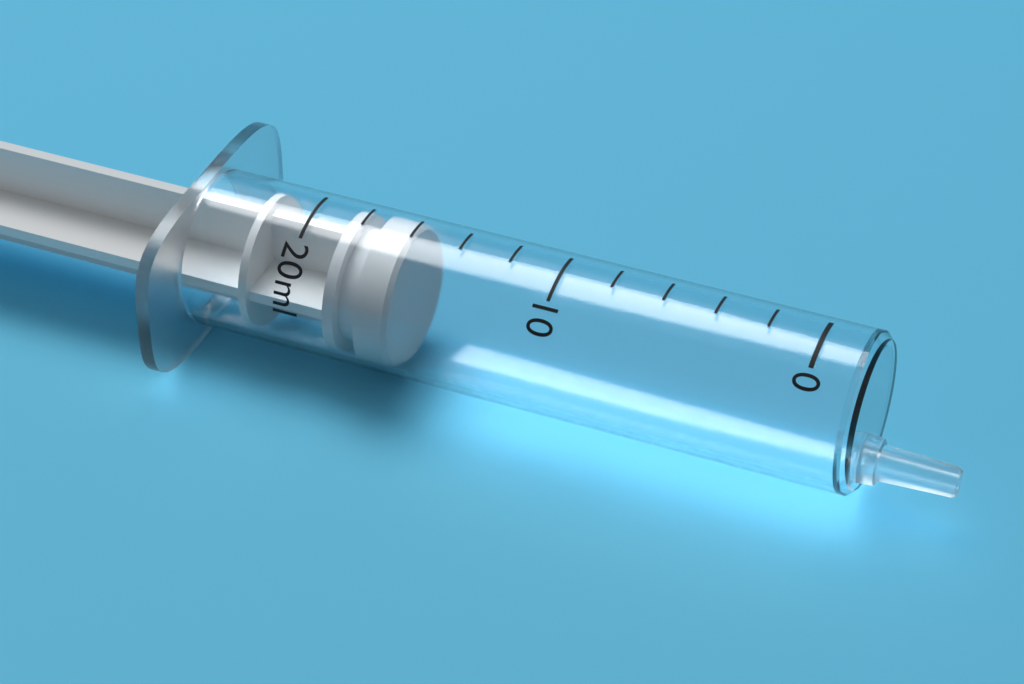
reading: 16 ml
